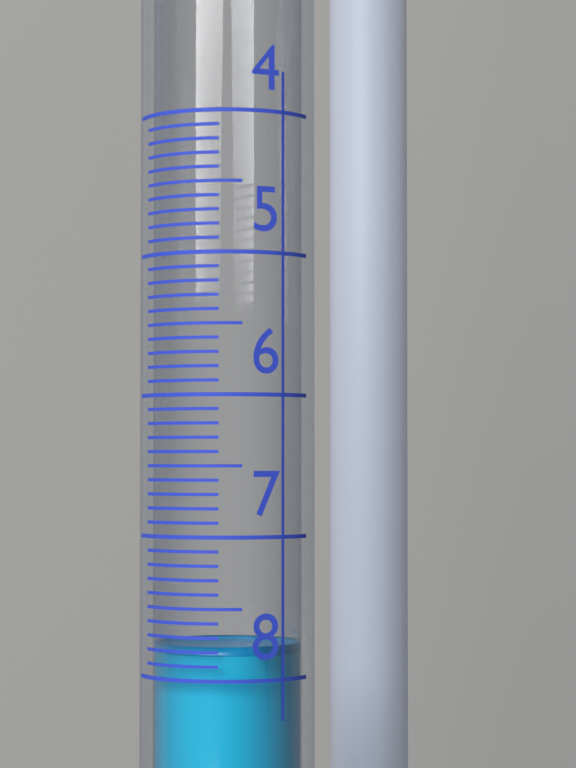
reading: 7.8 (no unit)
